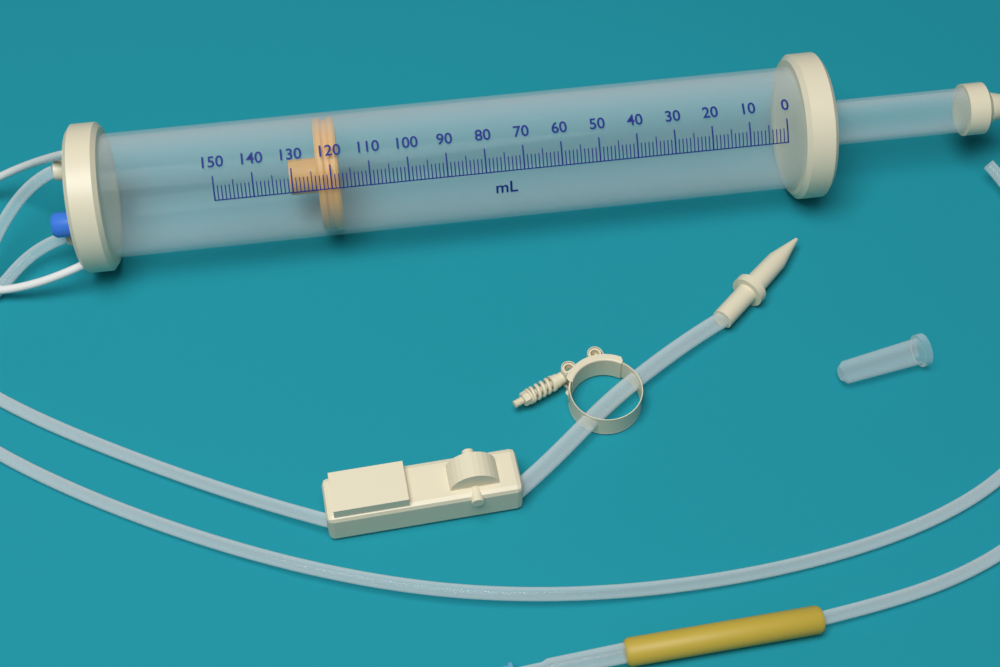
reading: 118 ml
